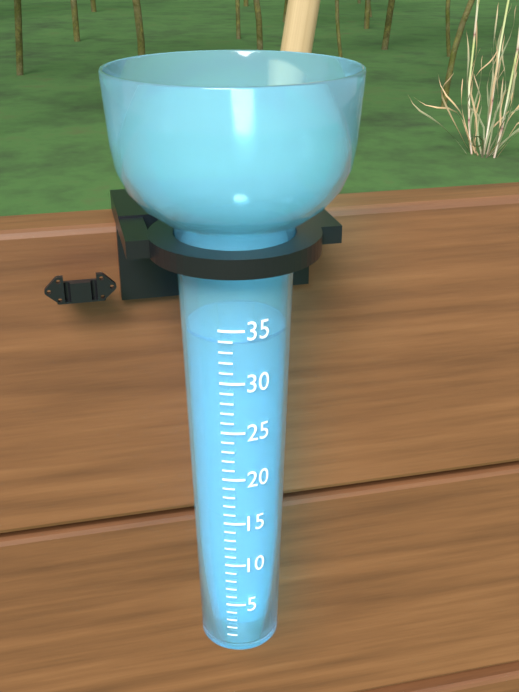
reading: 34 (no unit)
